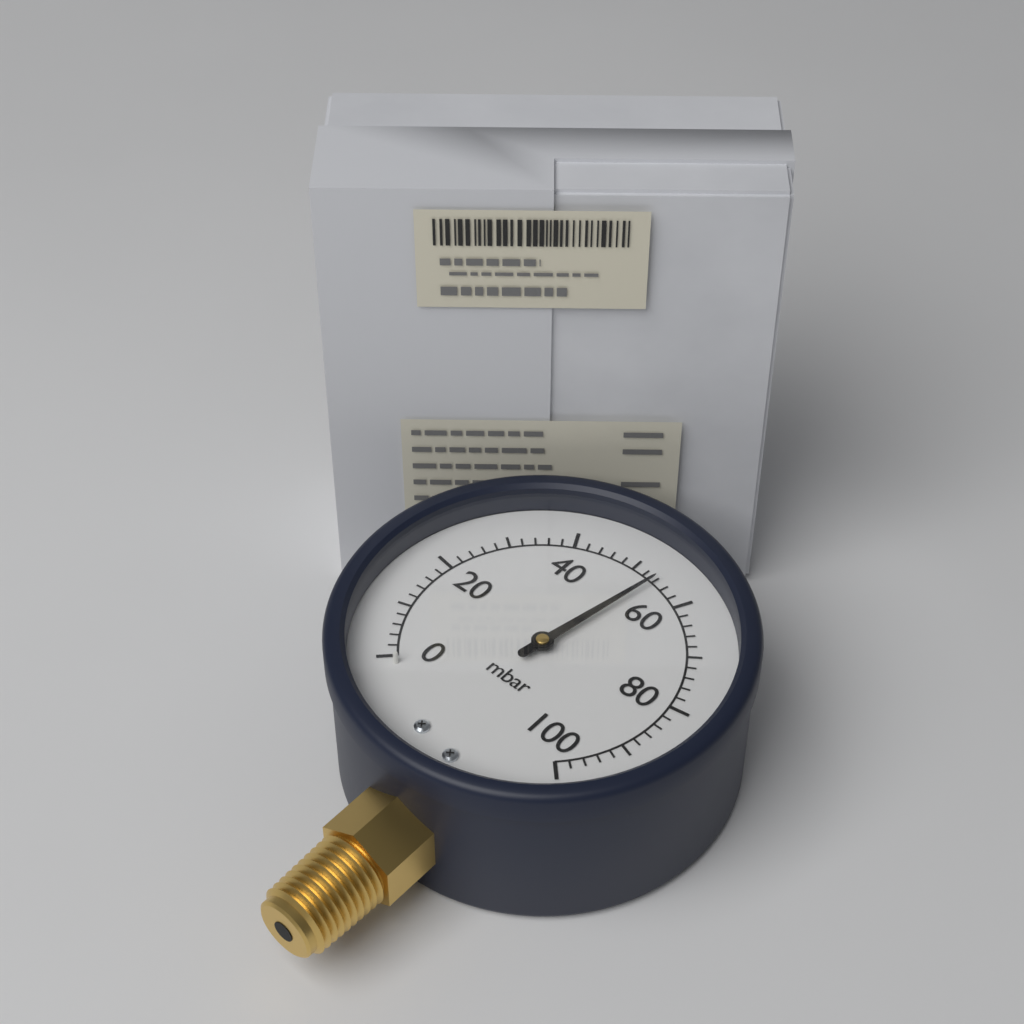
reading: 54 mbar
